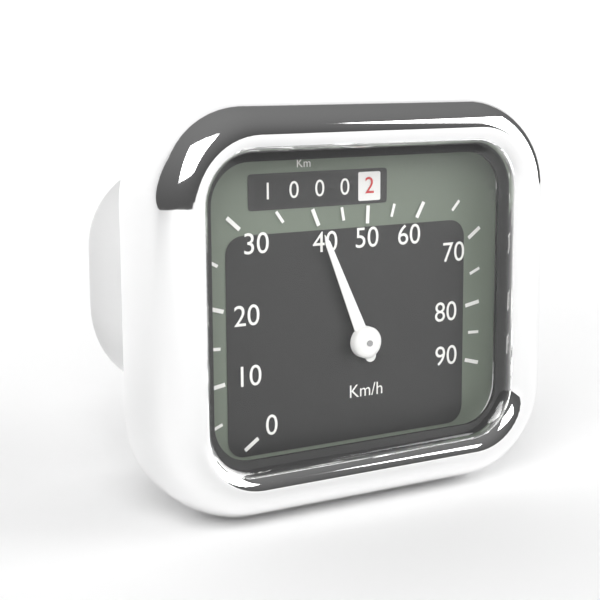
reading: 40 km/h
